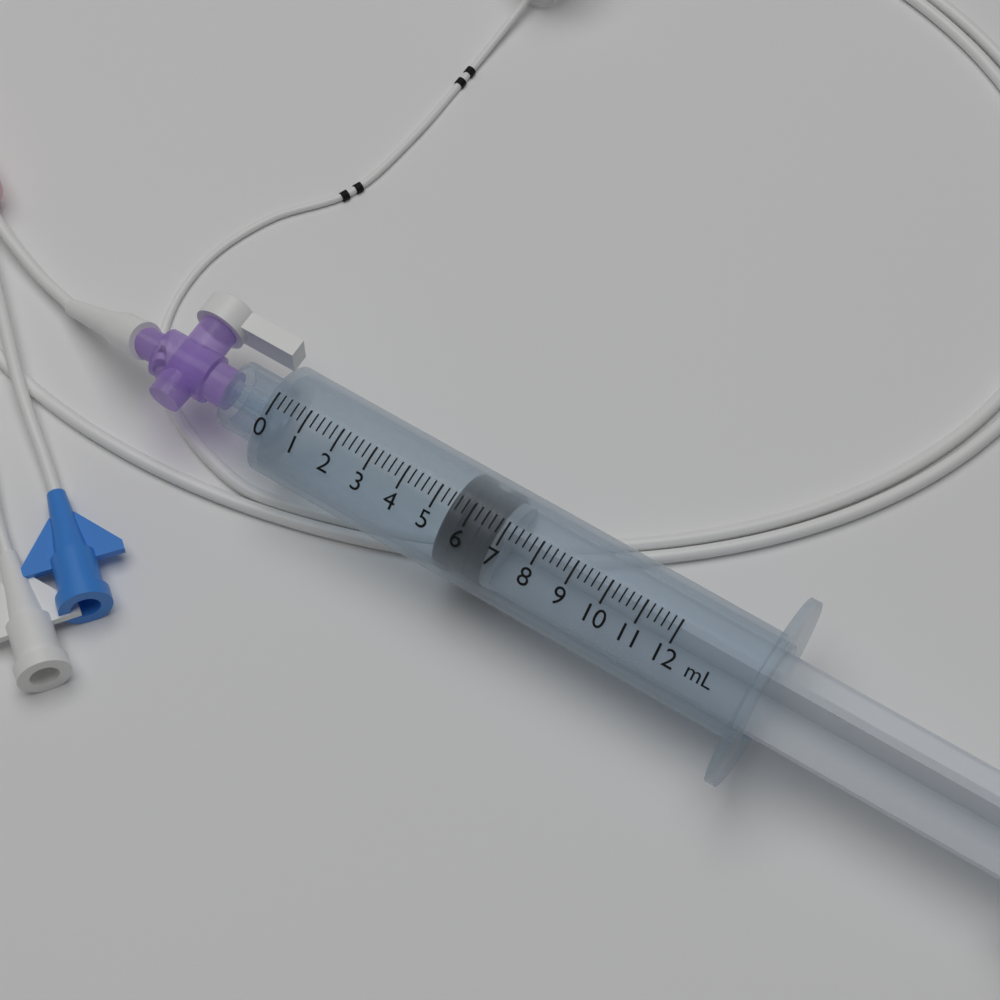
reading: 5.4 mL
